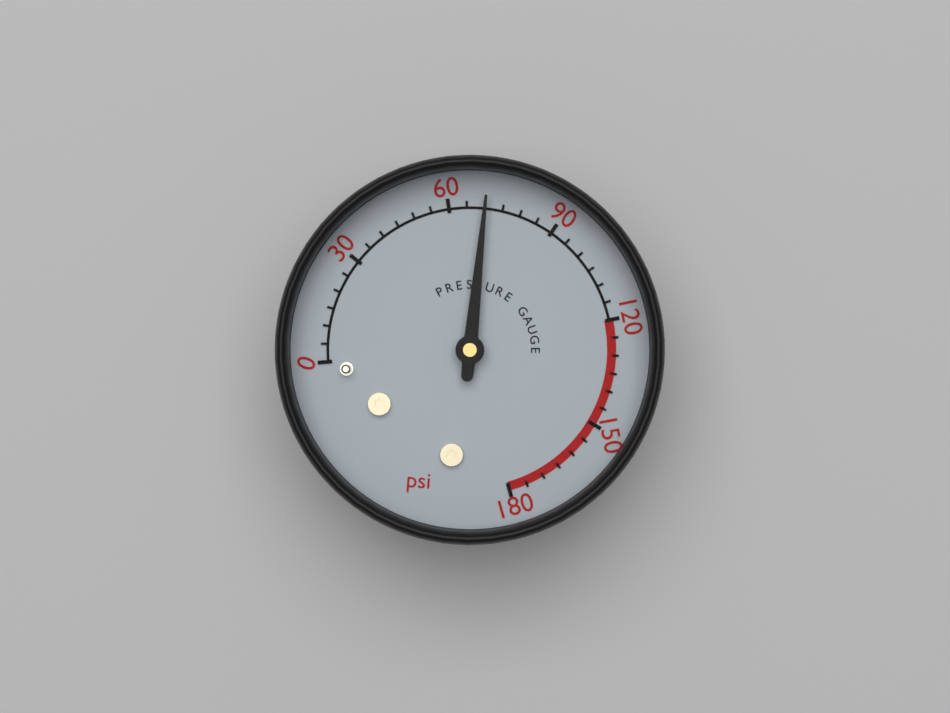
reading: 70 psi
